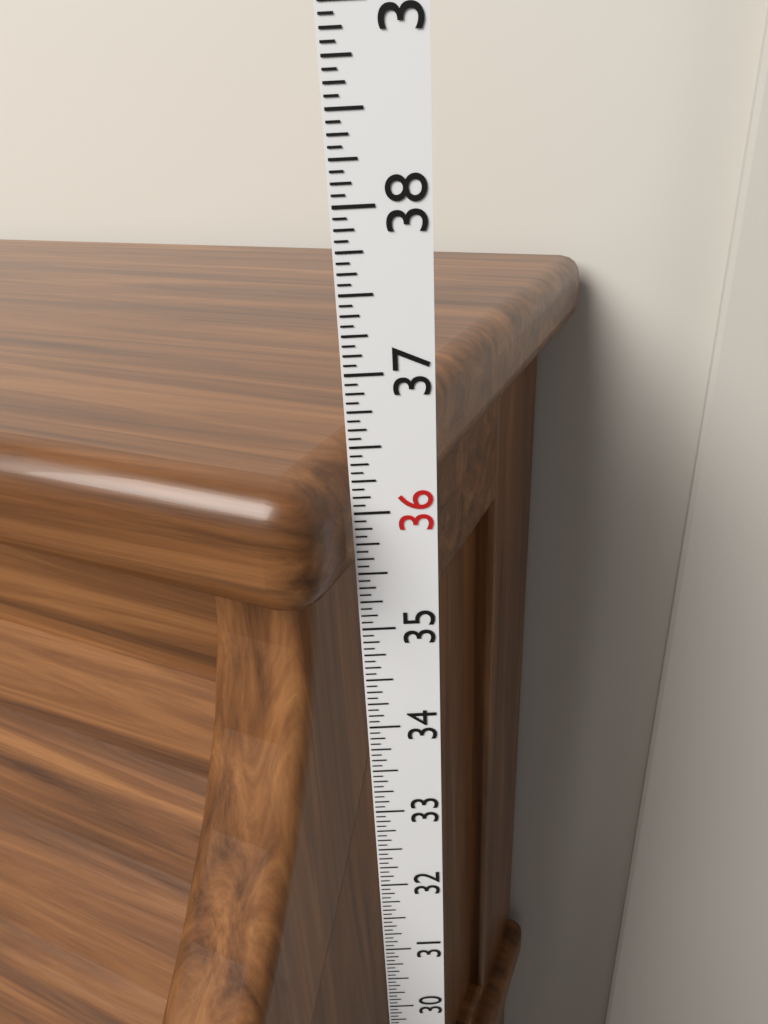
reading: 36.3750 in
